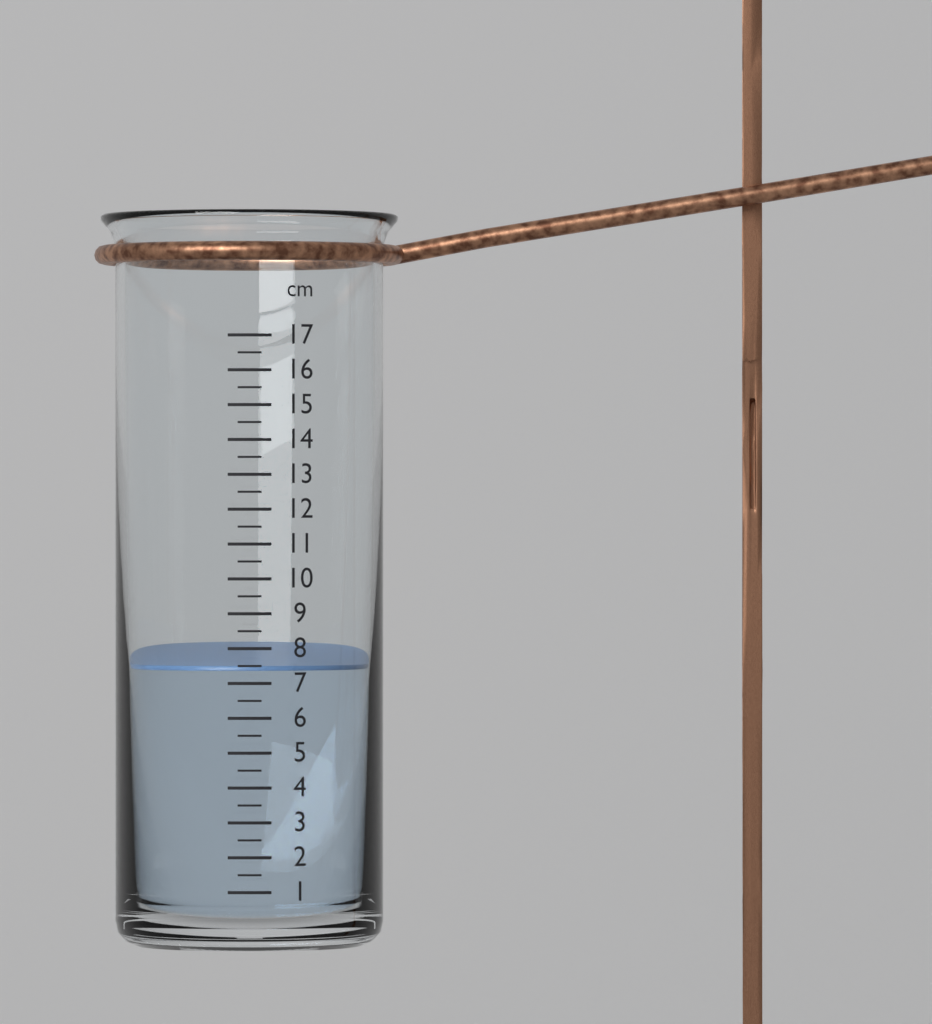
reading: 7.5 cm
